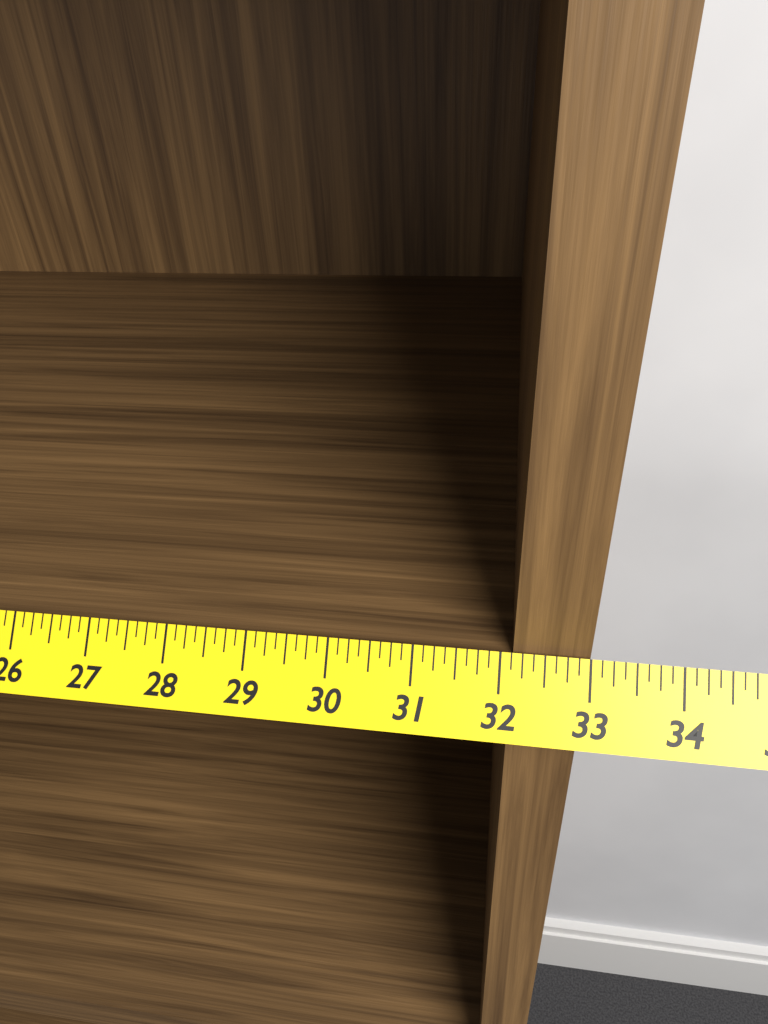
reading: 33.000 in
